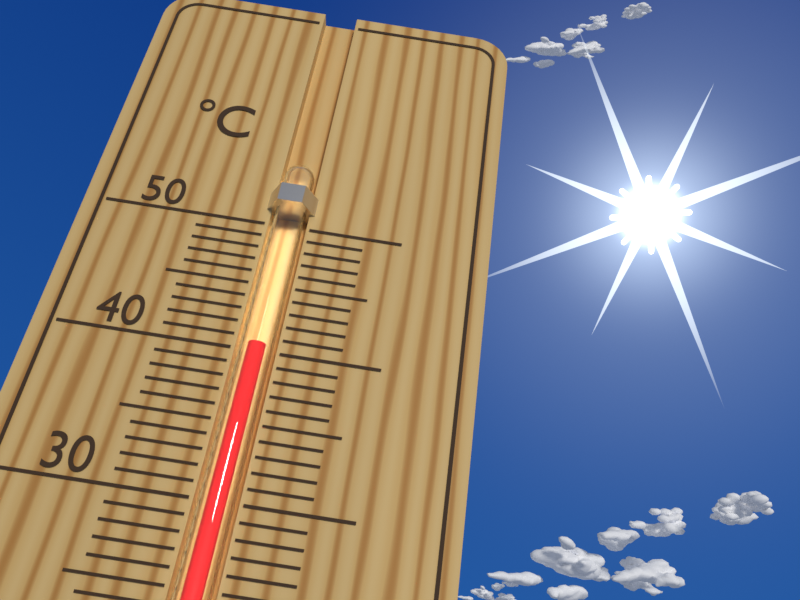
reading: 40.5 °C
